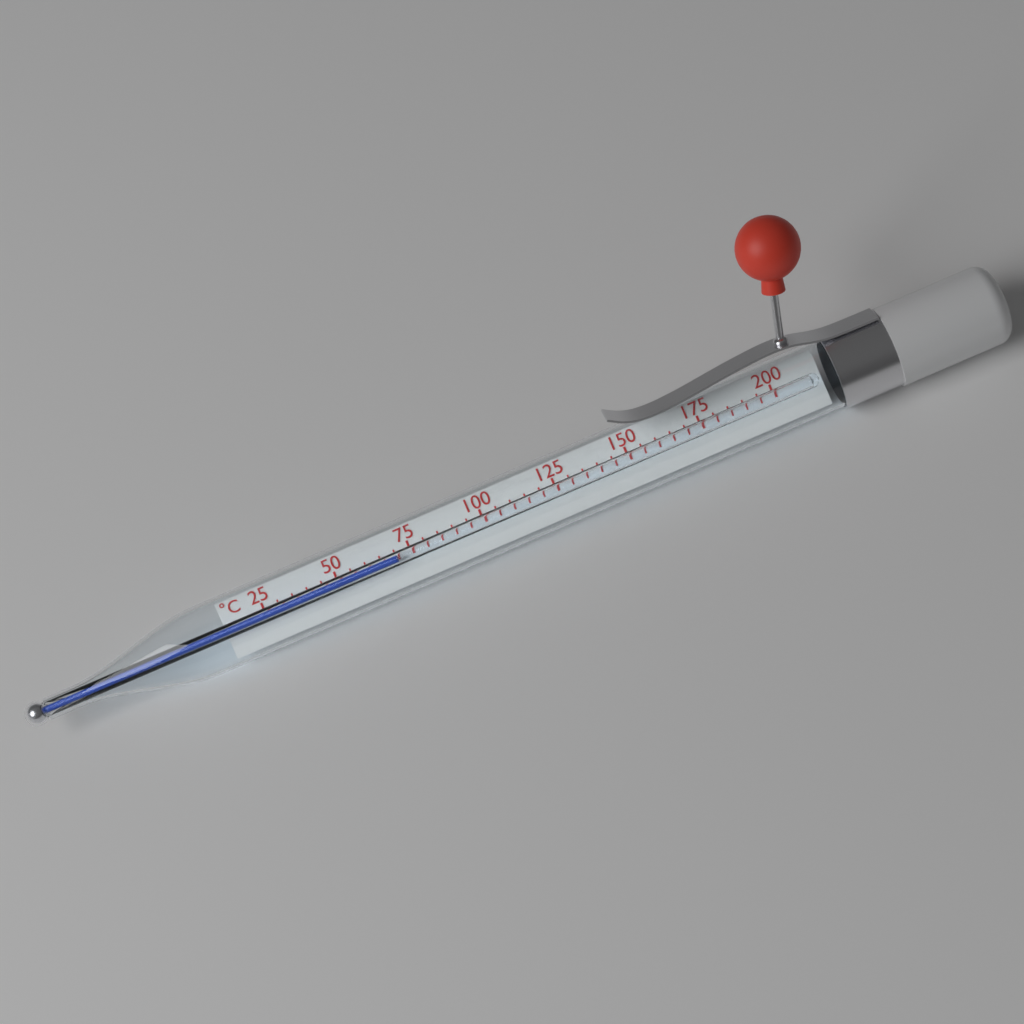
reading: 70 °C
